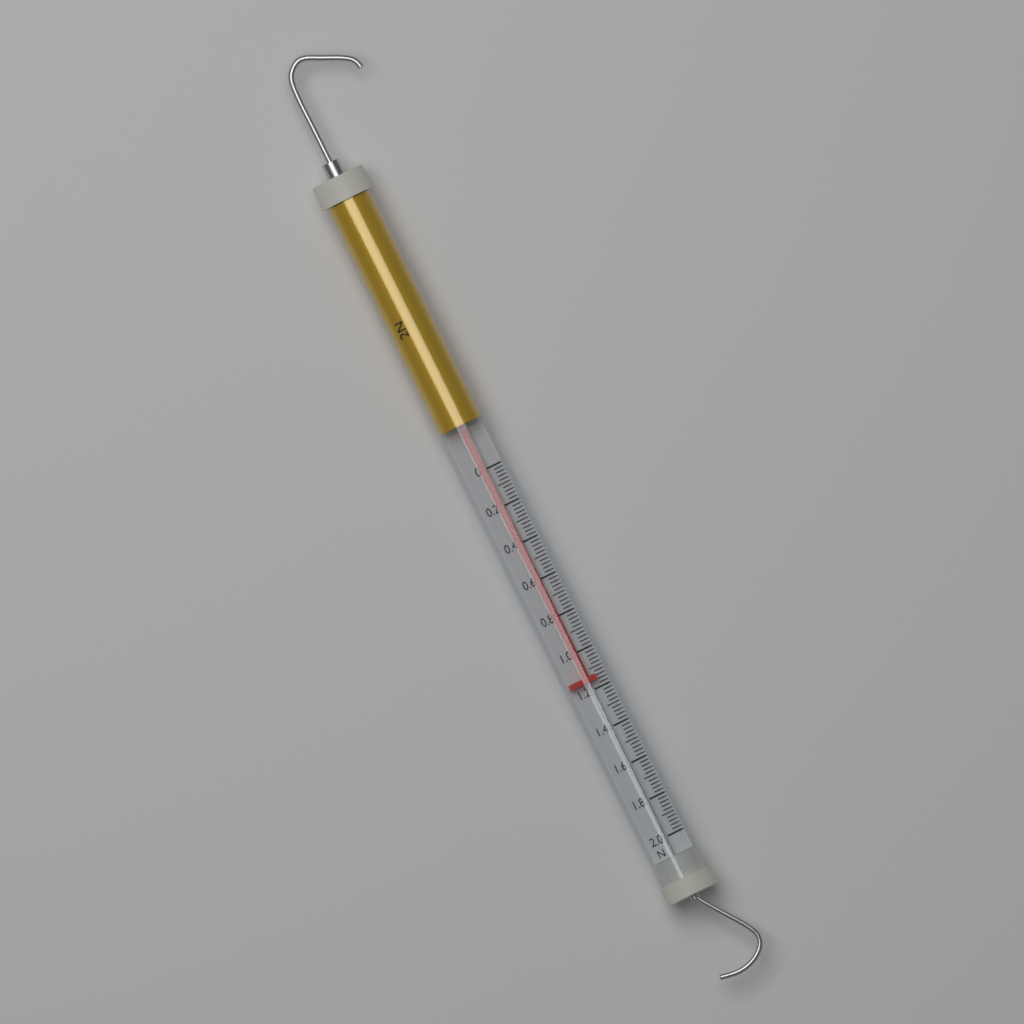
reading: 1.16 N
